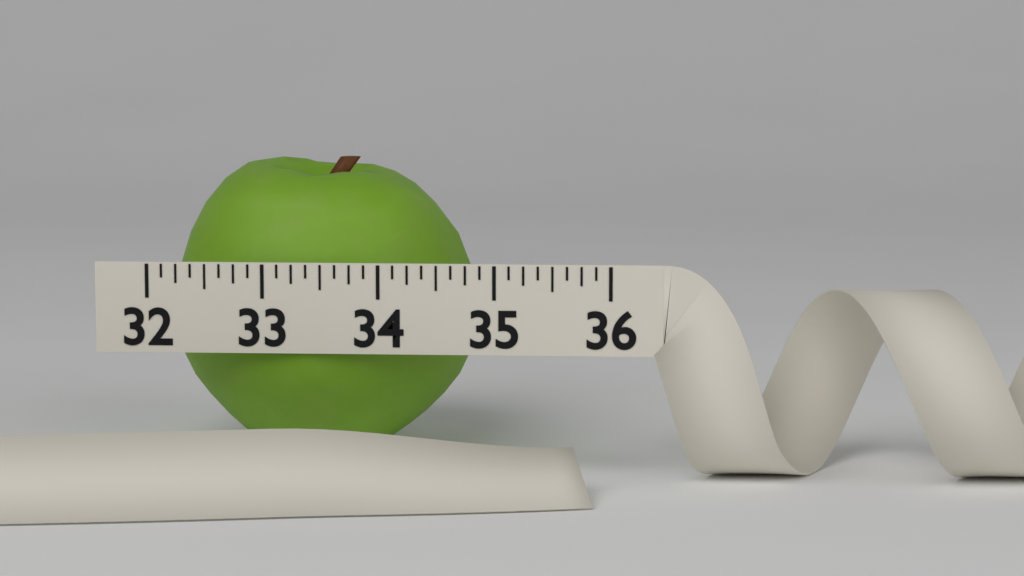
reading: 34.750 (no unit)
